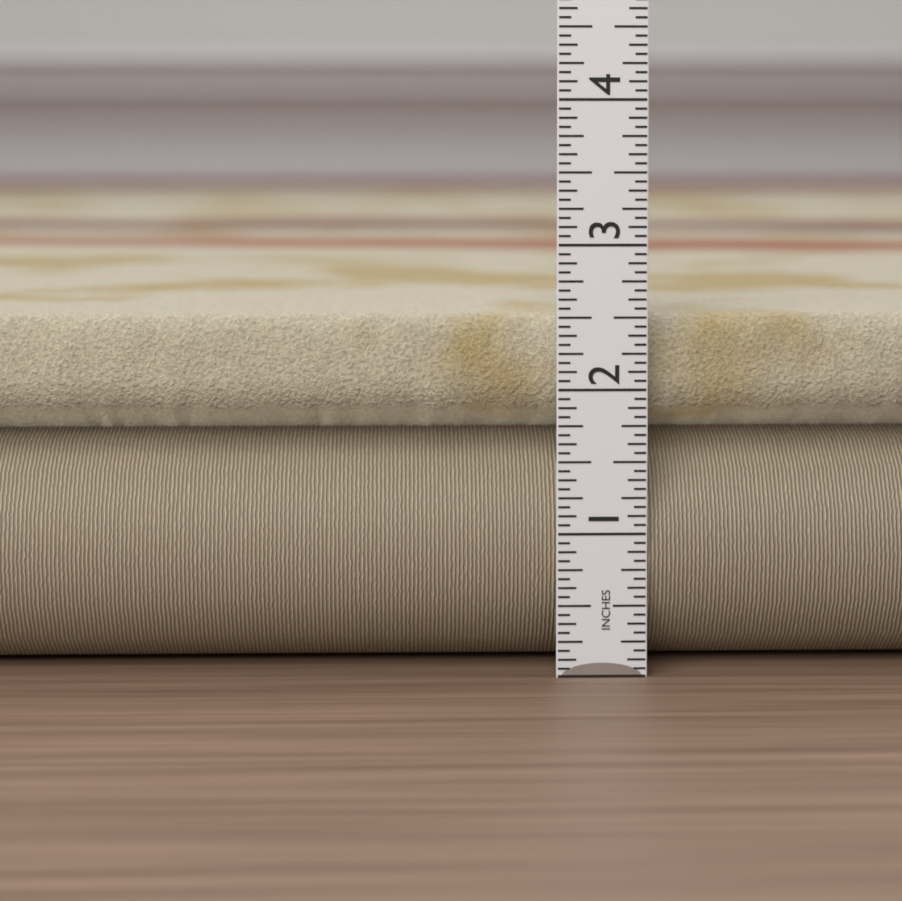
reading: 2.5000 in
